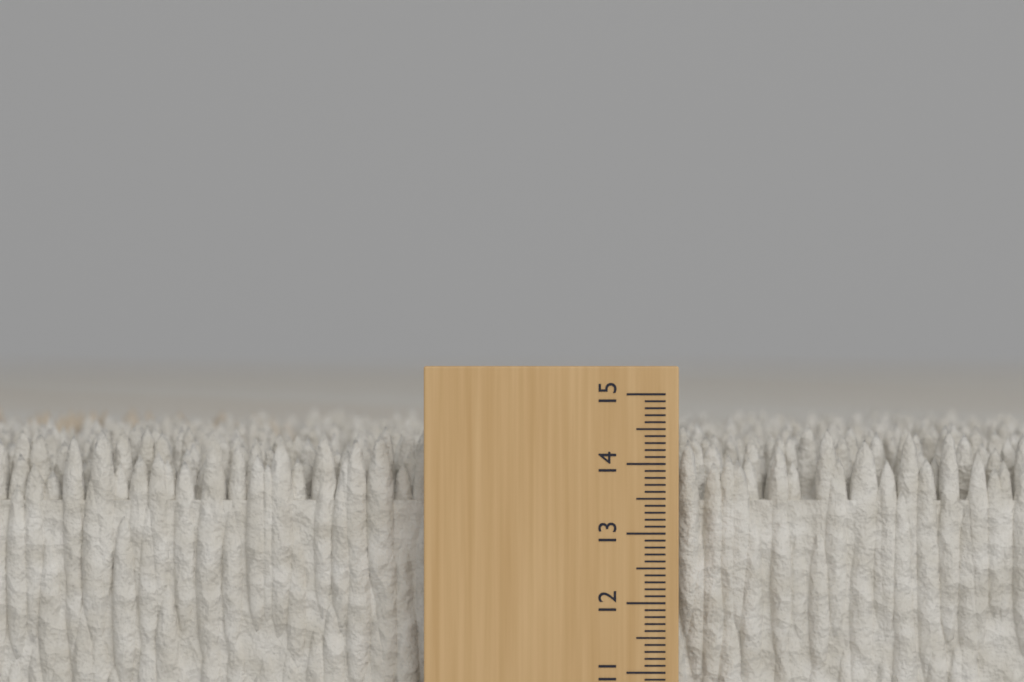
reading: 14.5 cm
